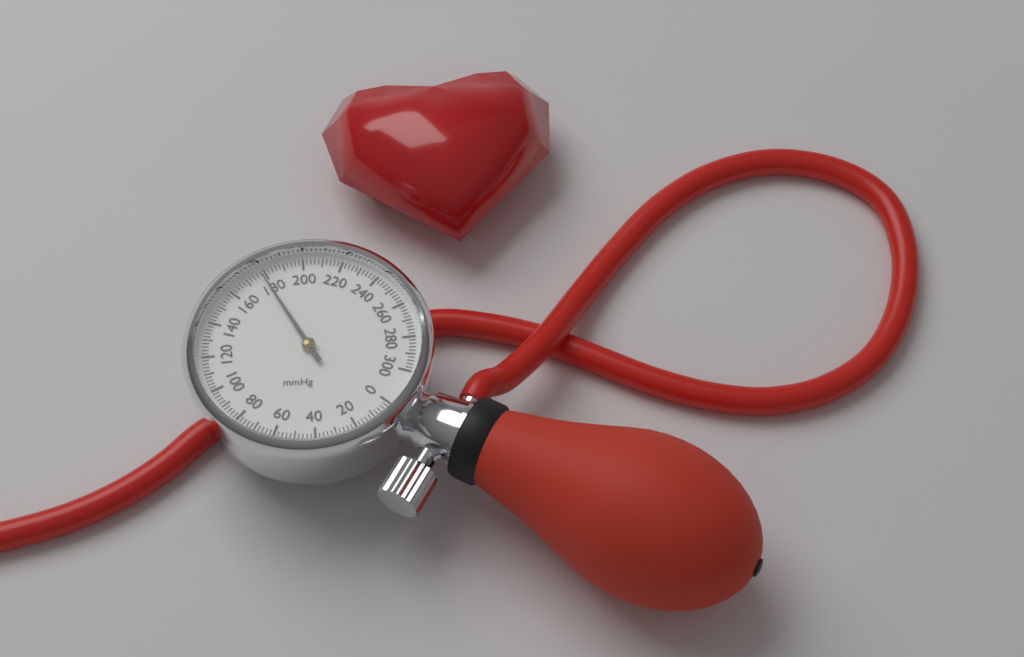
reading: 178 mmHg
